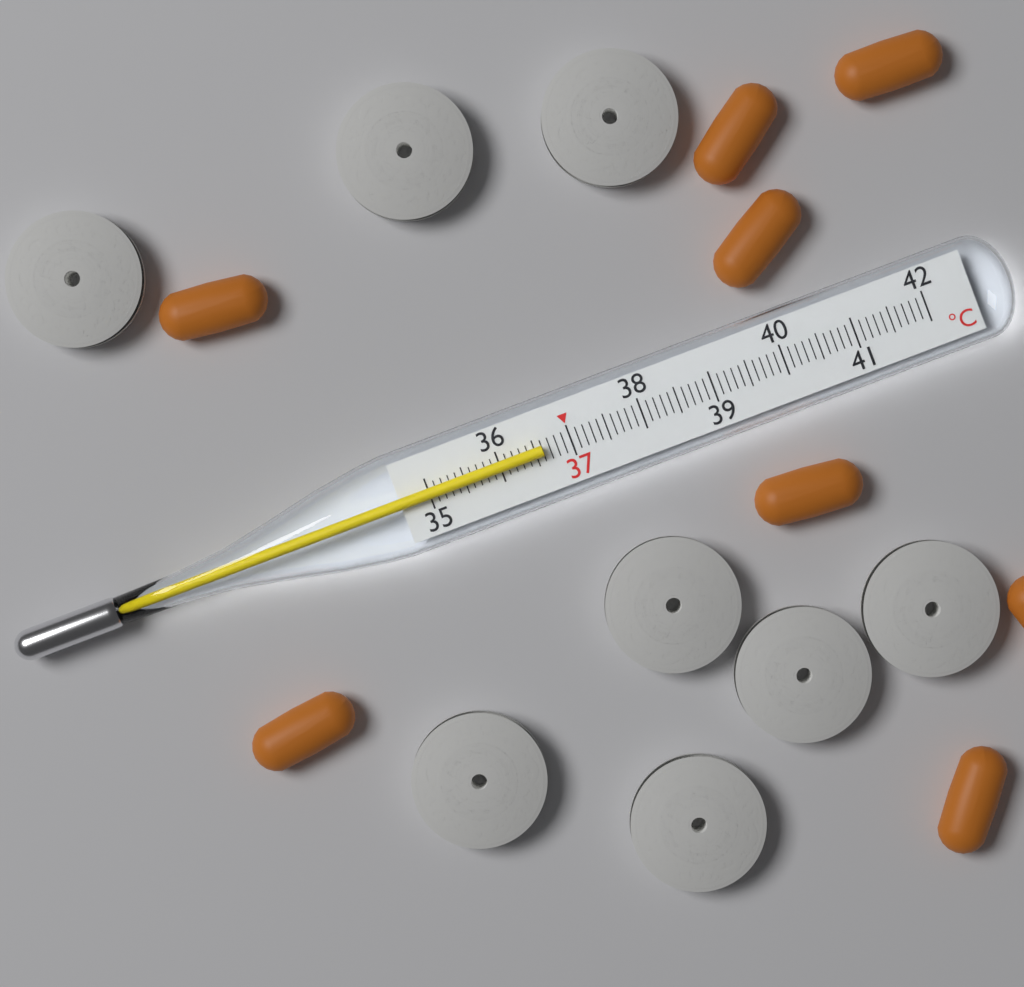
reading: 36.6 °C
